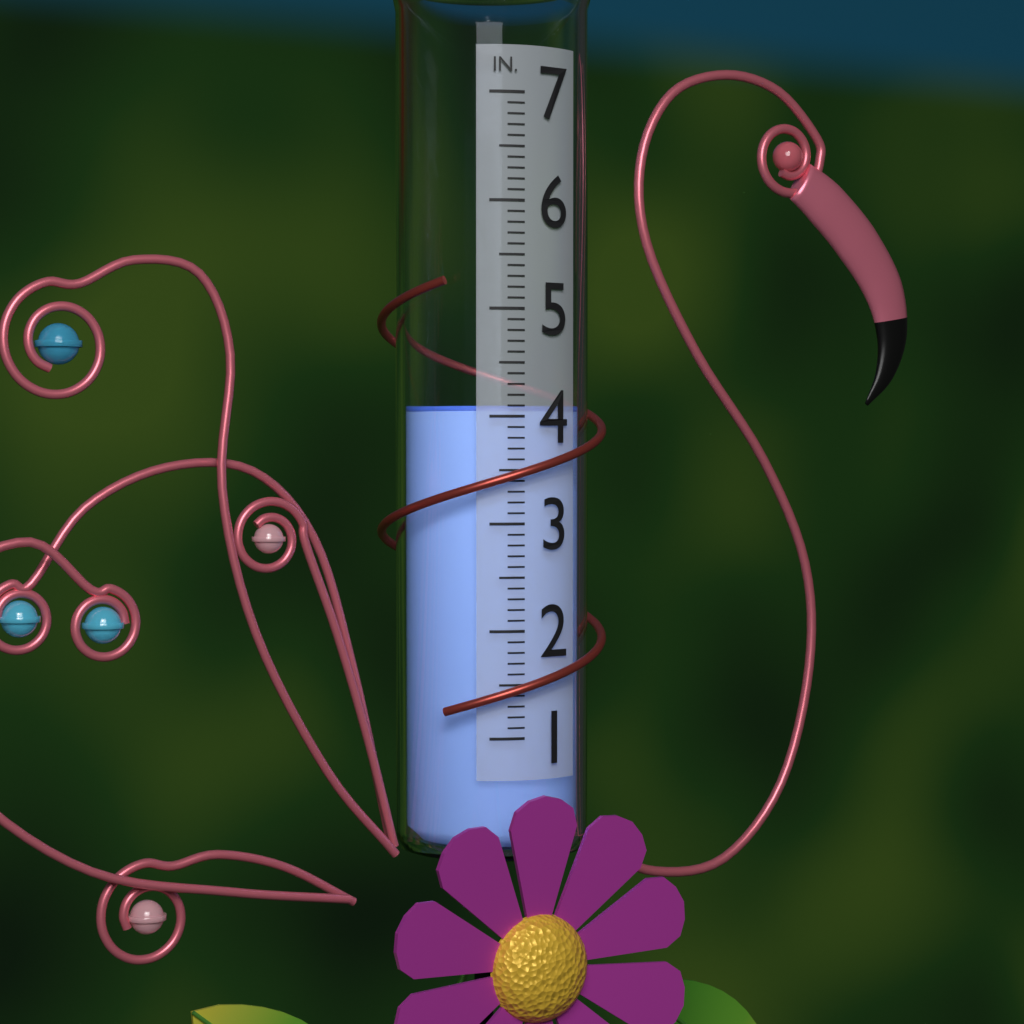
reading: 4.1 in
